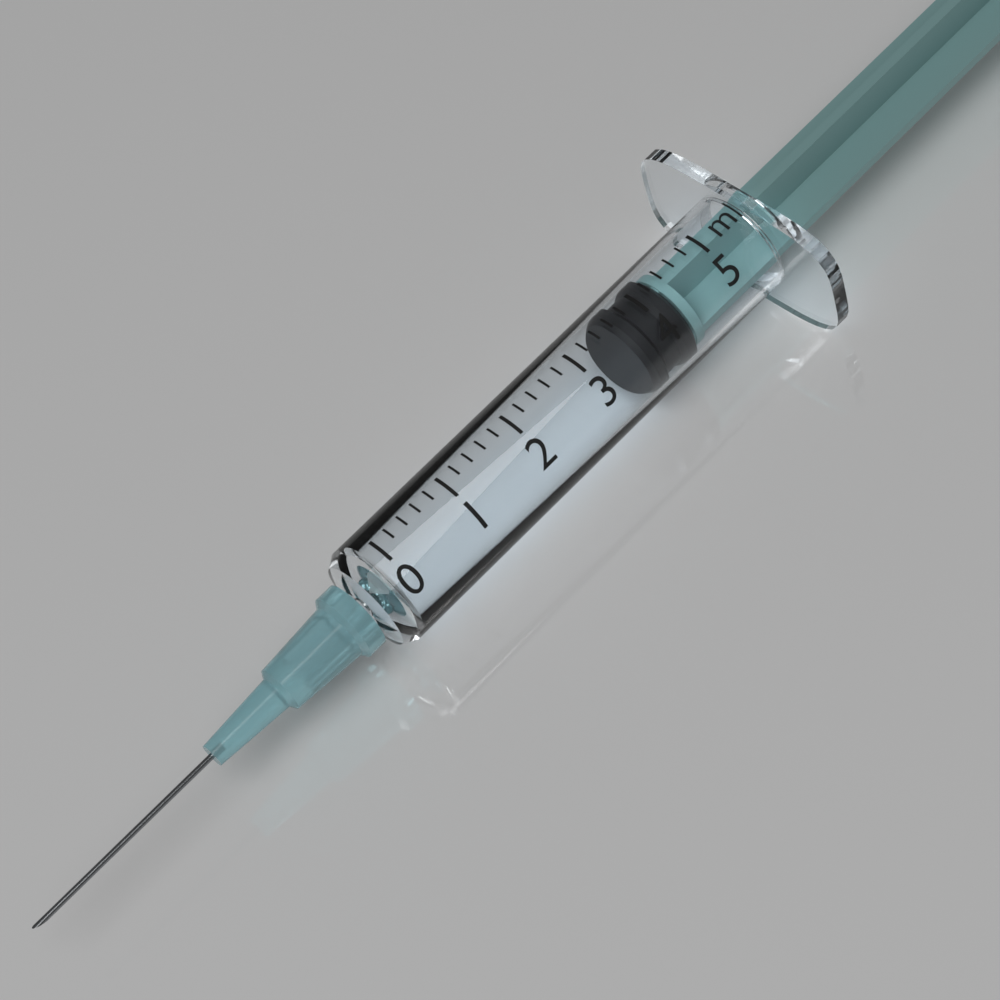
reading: 3.6 ml
